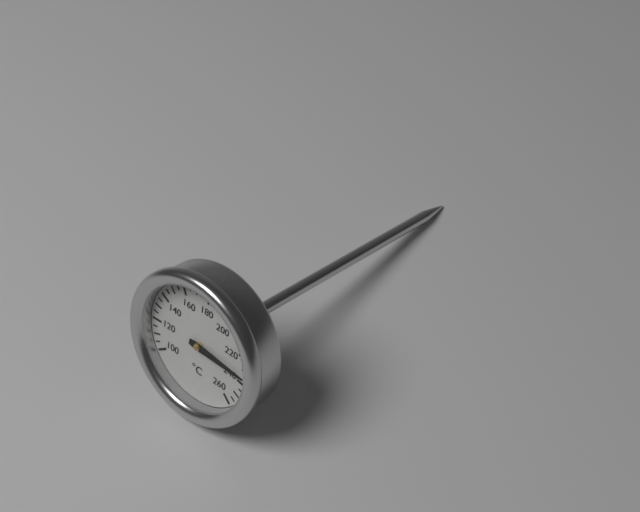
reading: 235 °C
